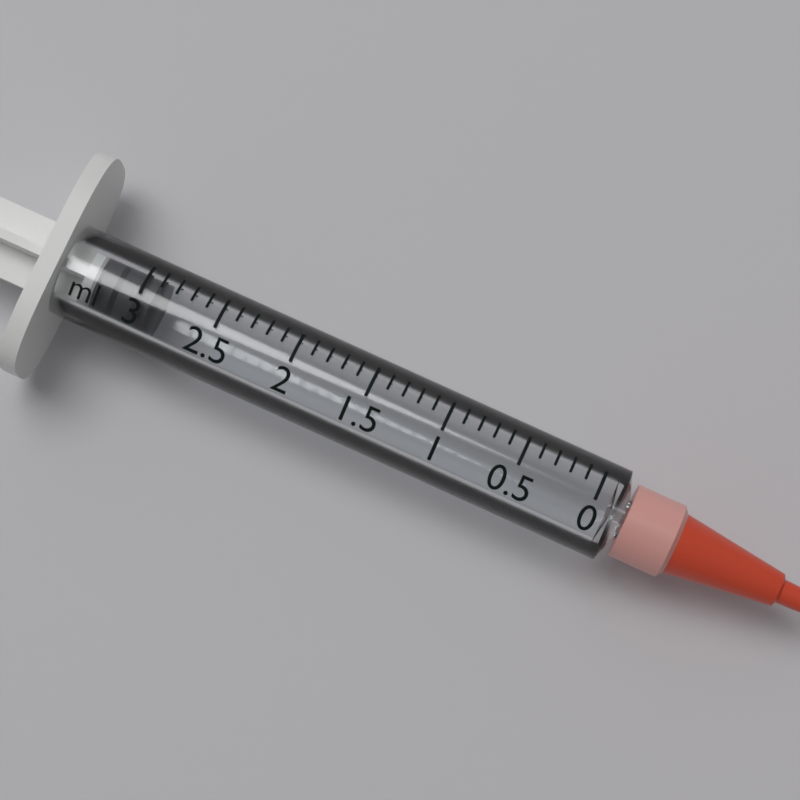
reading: 2.9 ml
